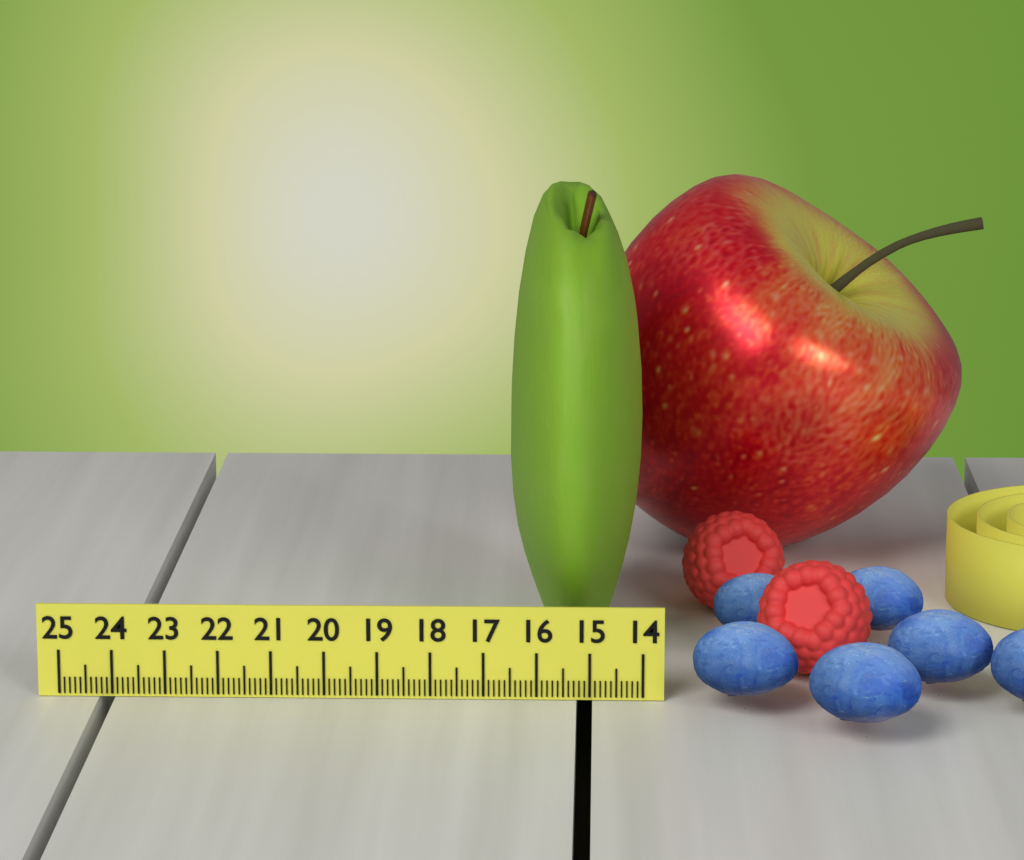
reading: 16.6 (no unit)
